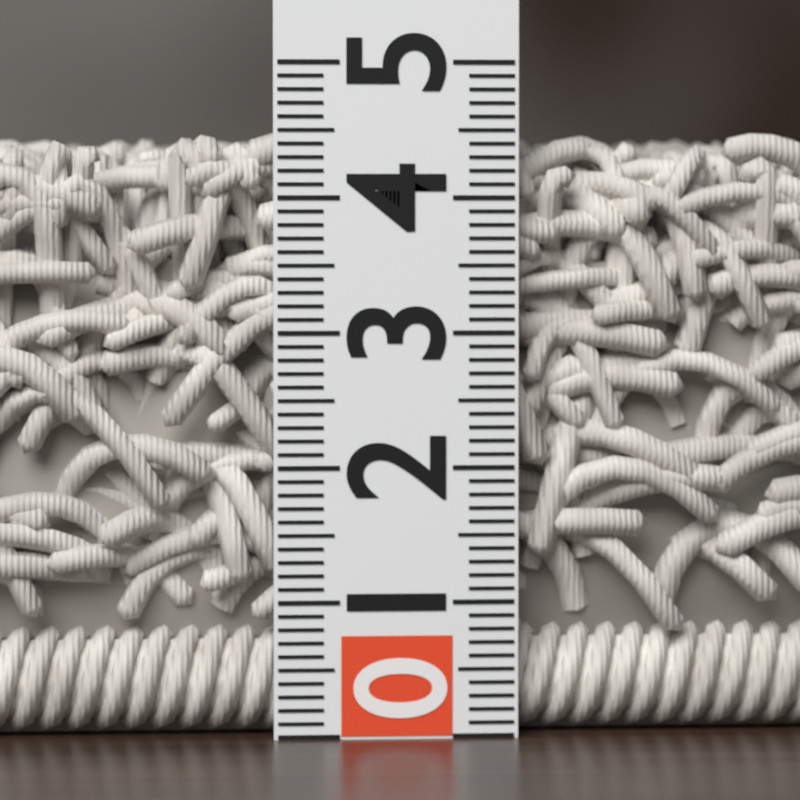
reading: 4.5 (no unit)
